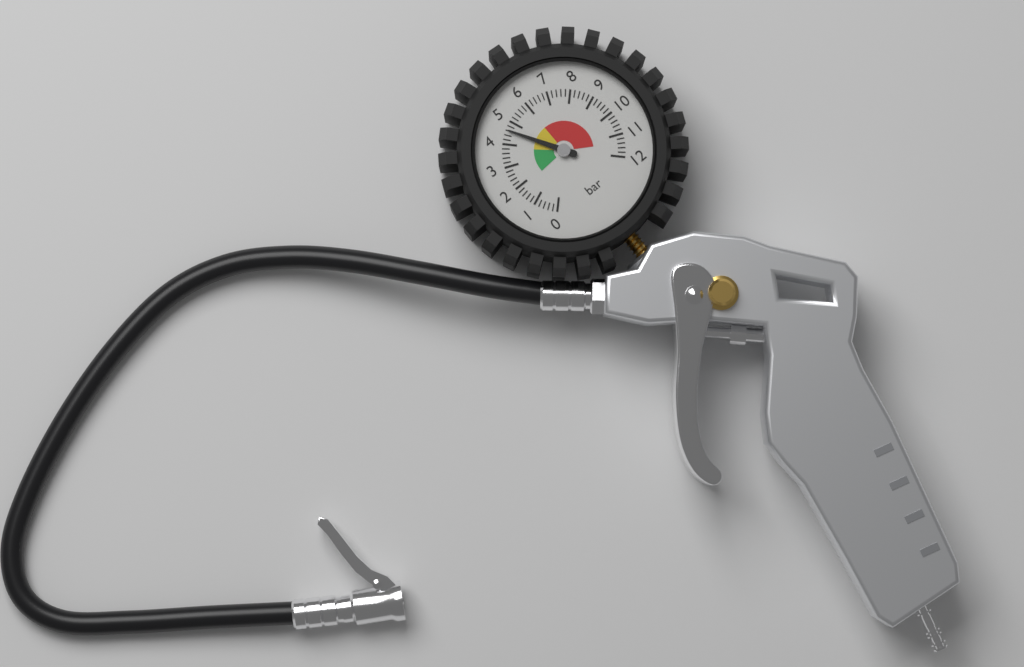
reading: 4.6 bar
